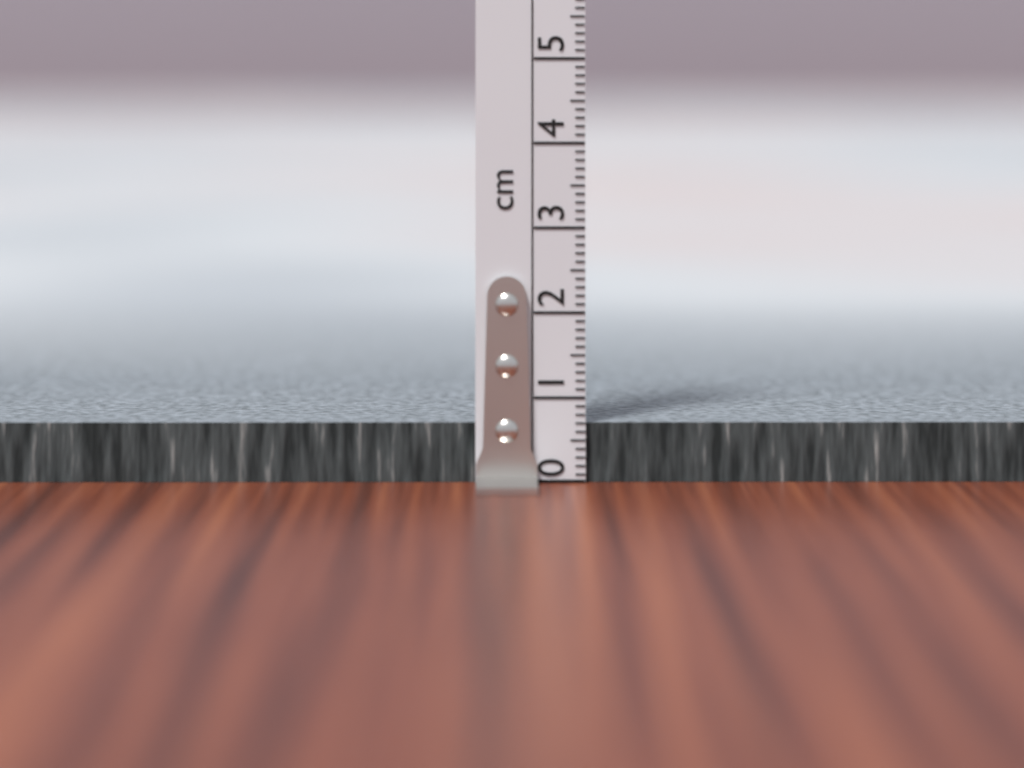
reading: 0.7 cm
